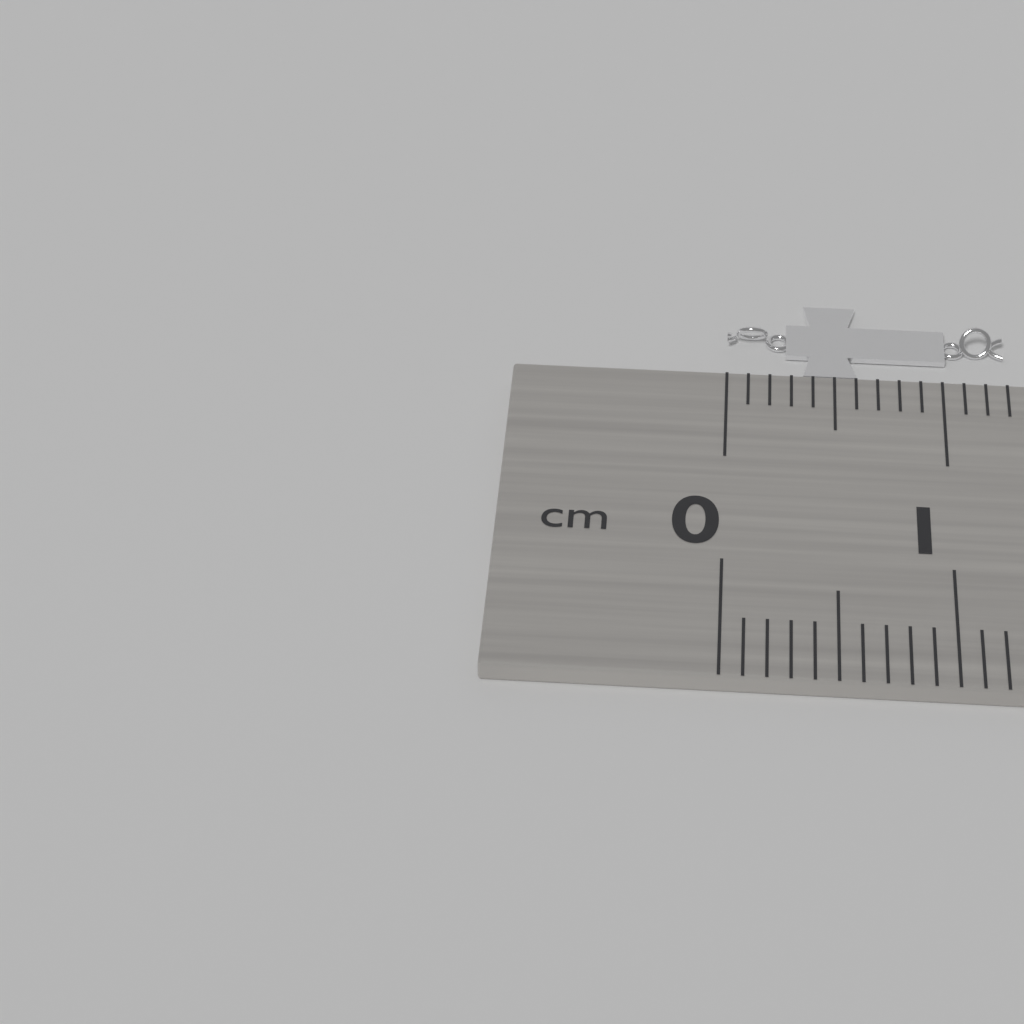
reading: 1.3 cm
